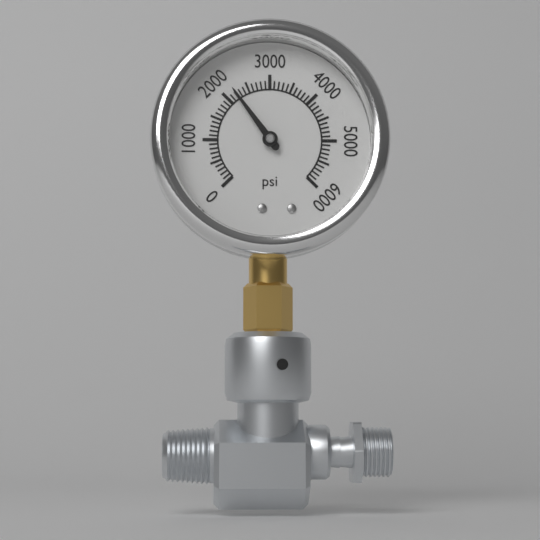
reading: 2200 psi
